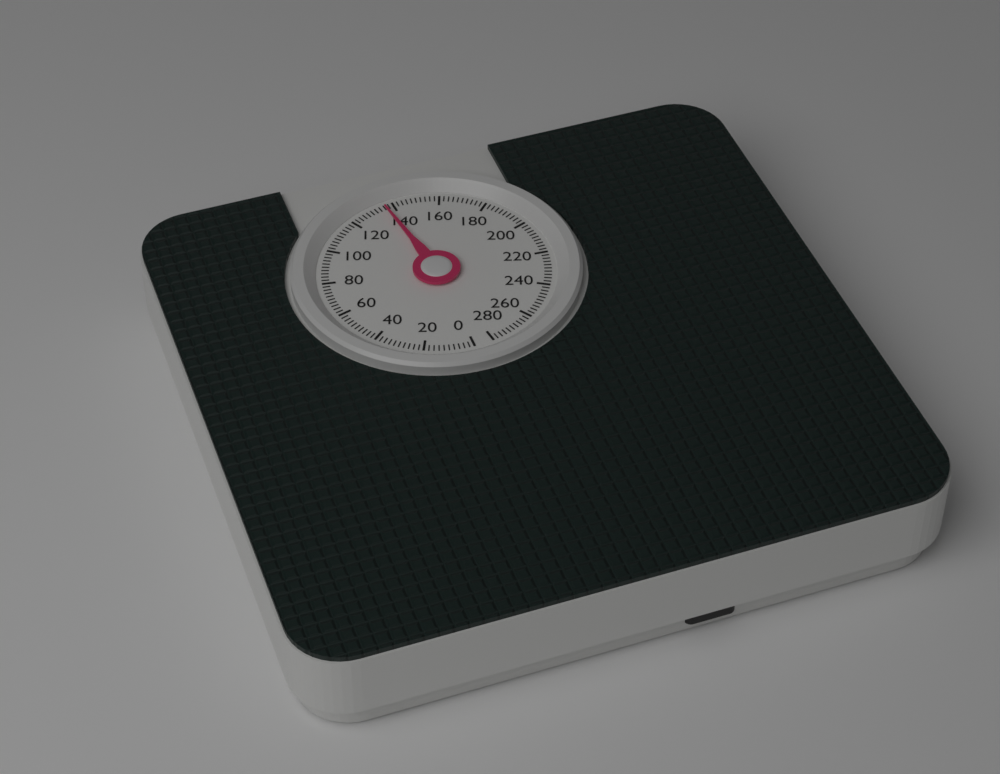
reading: 136 (no unit)
